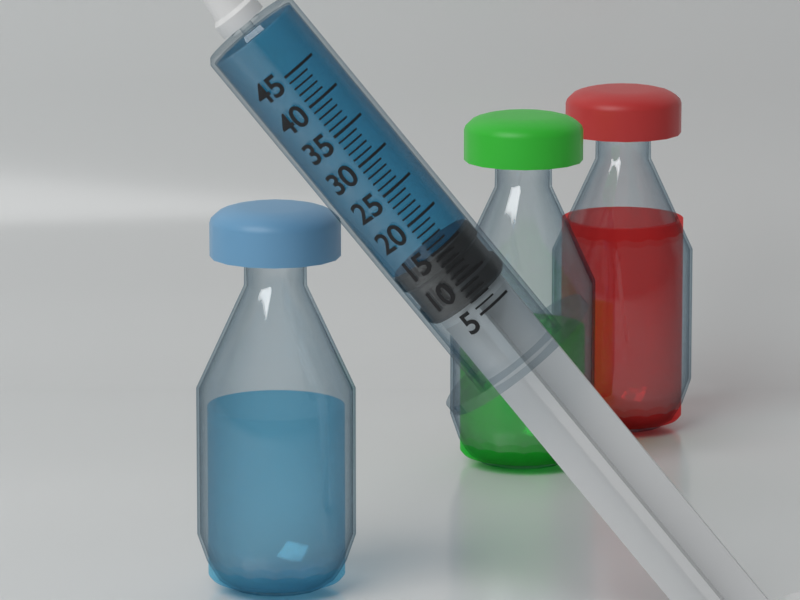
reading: 15 (no unit)
